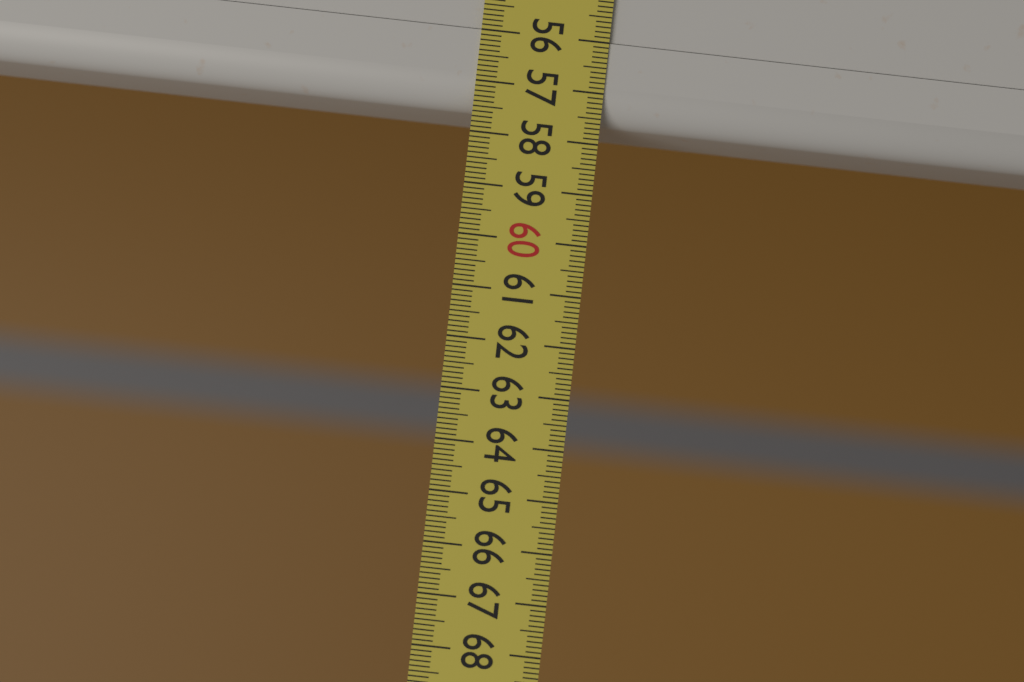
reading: 57.6 (no unit)
